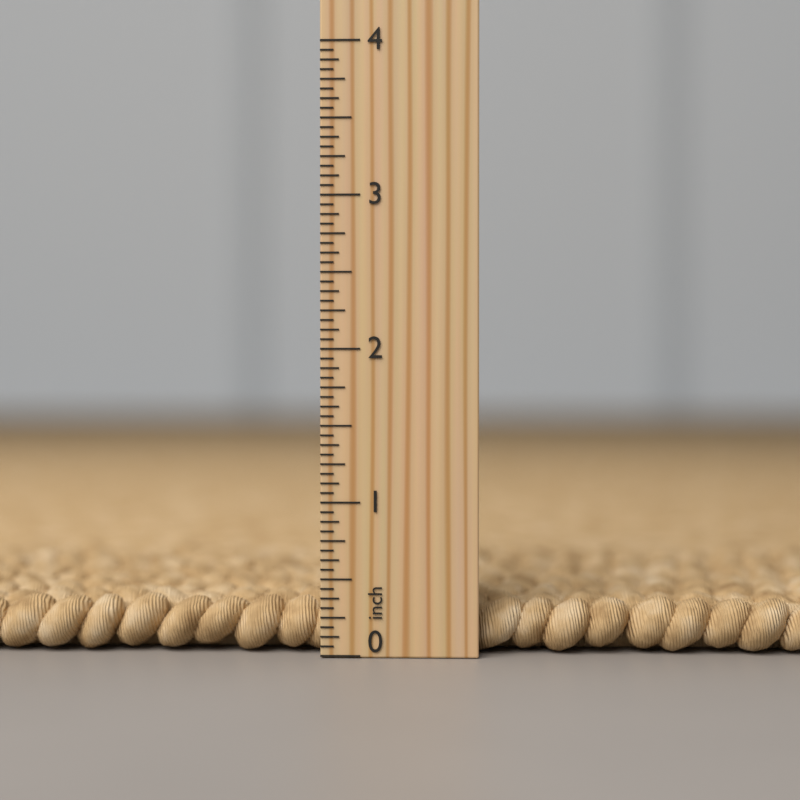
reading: 0.3750 inch
